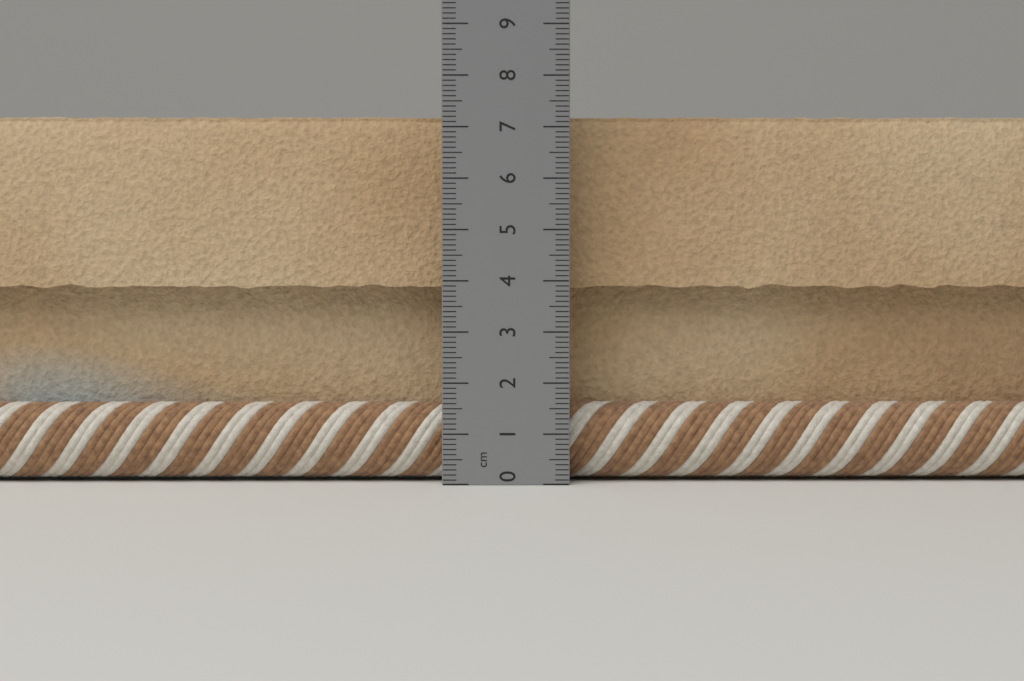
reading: 7.3 cm
